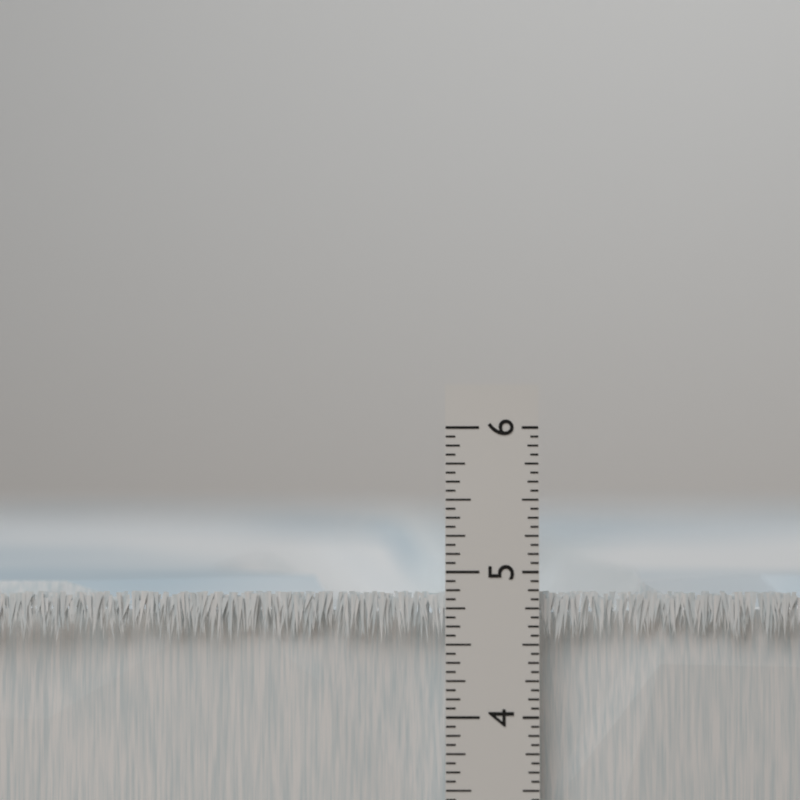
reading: 4.8750 in
